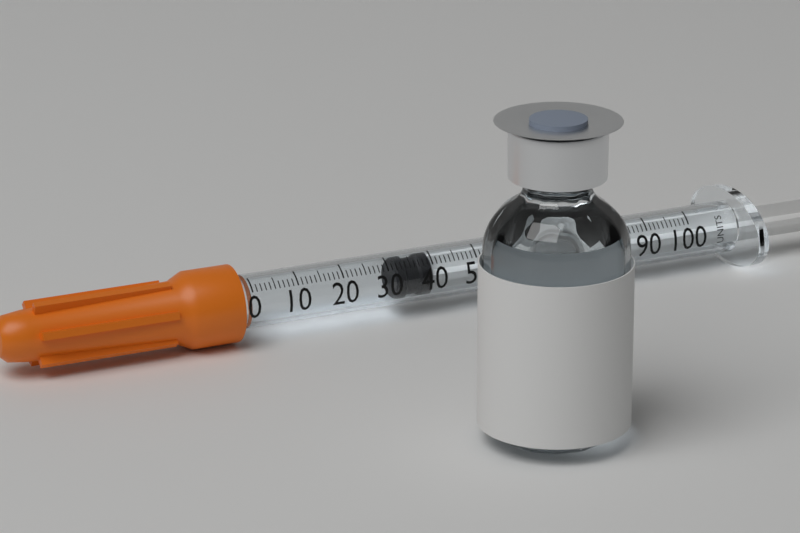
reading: 32 units
